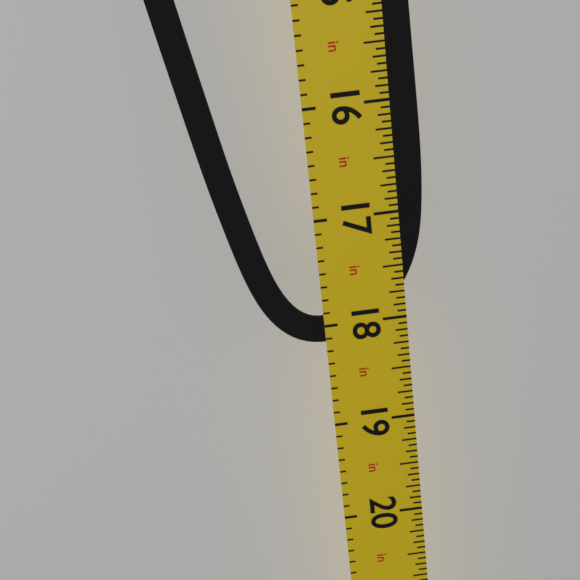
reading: 18.1875 in
